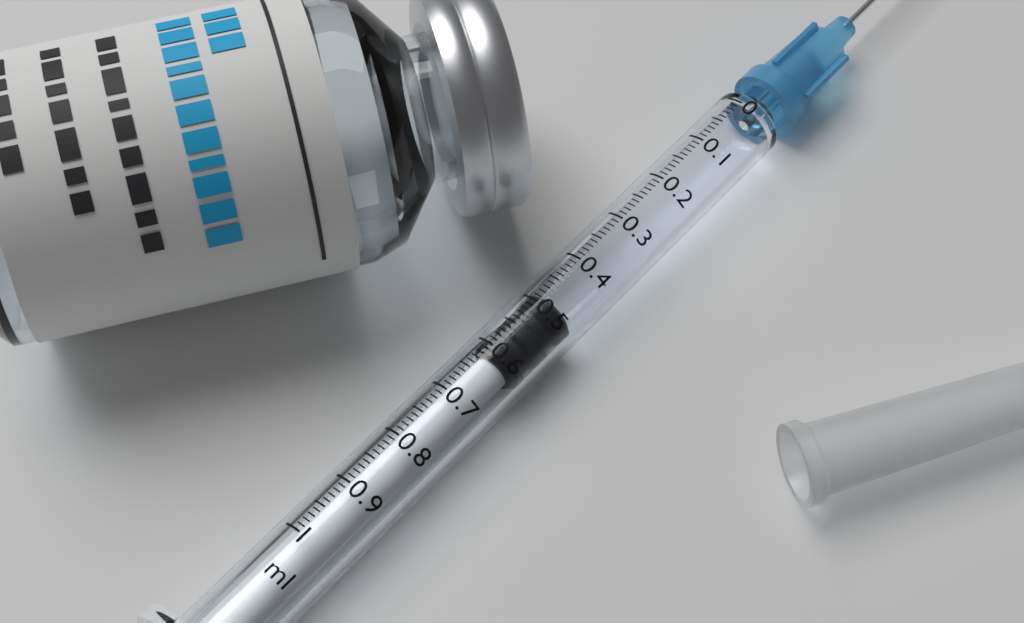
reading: 0.48 ml
